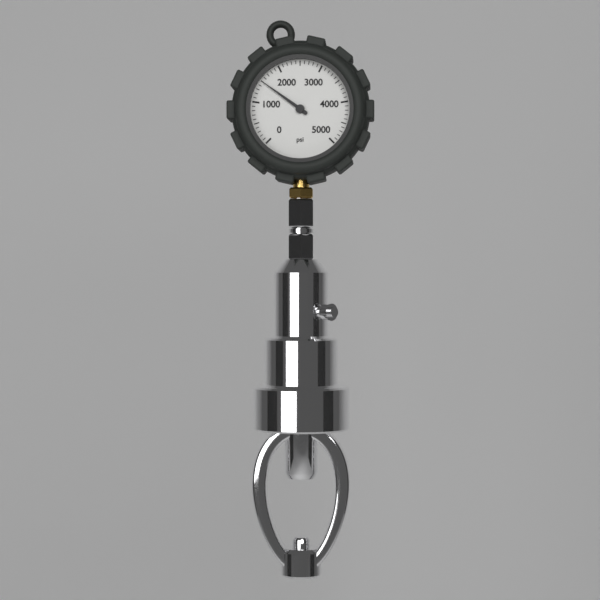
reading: 1500 psi
